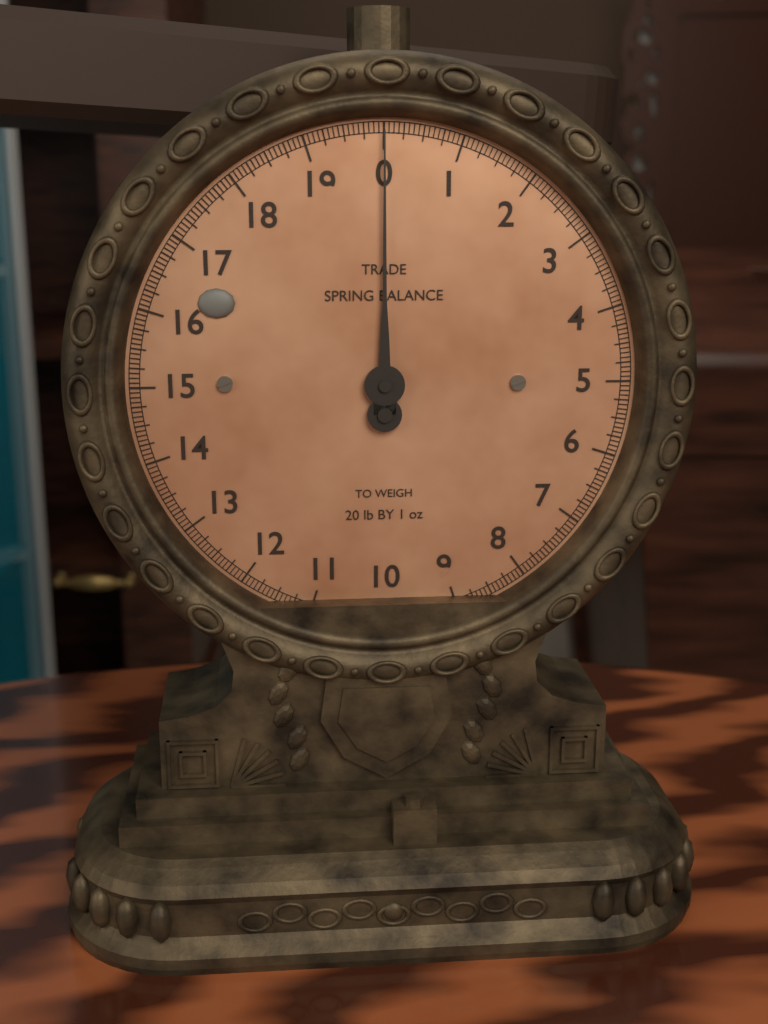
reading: 0.0000 lb
